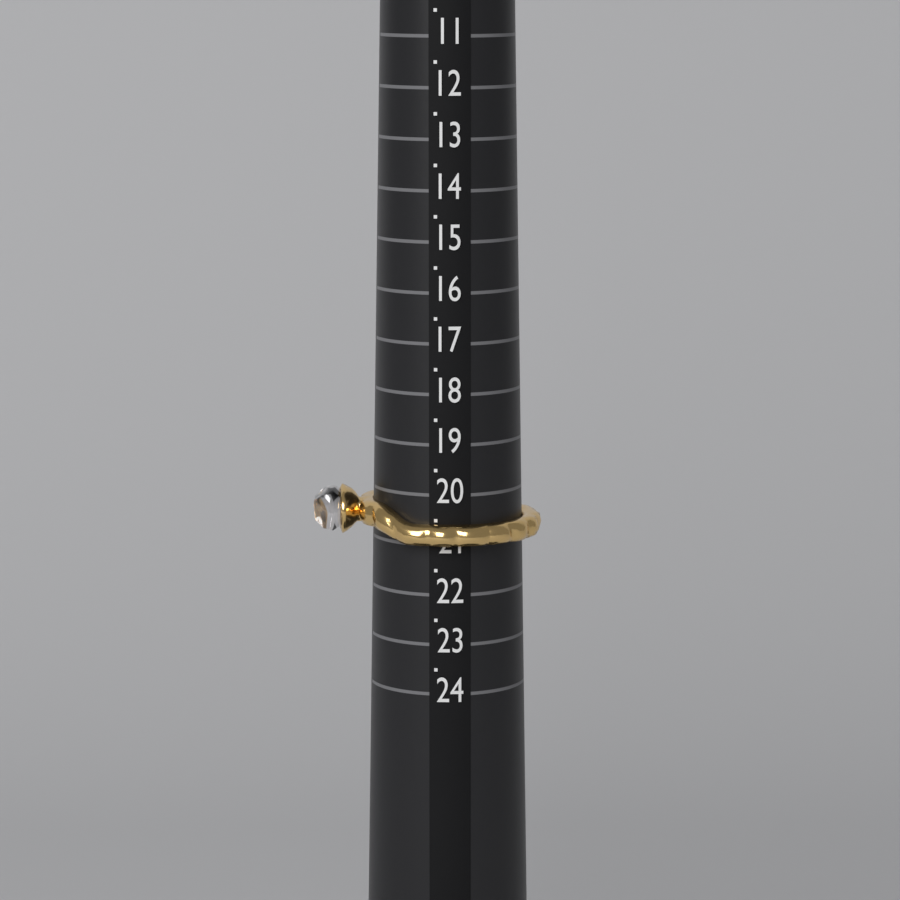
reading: 21.0 (no unit)
